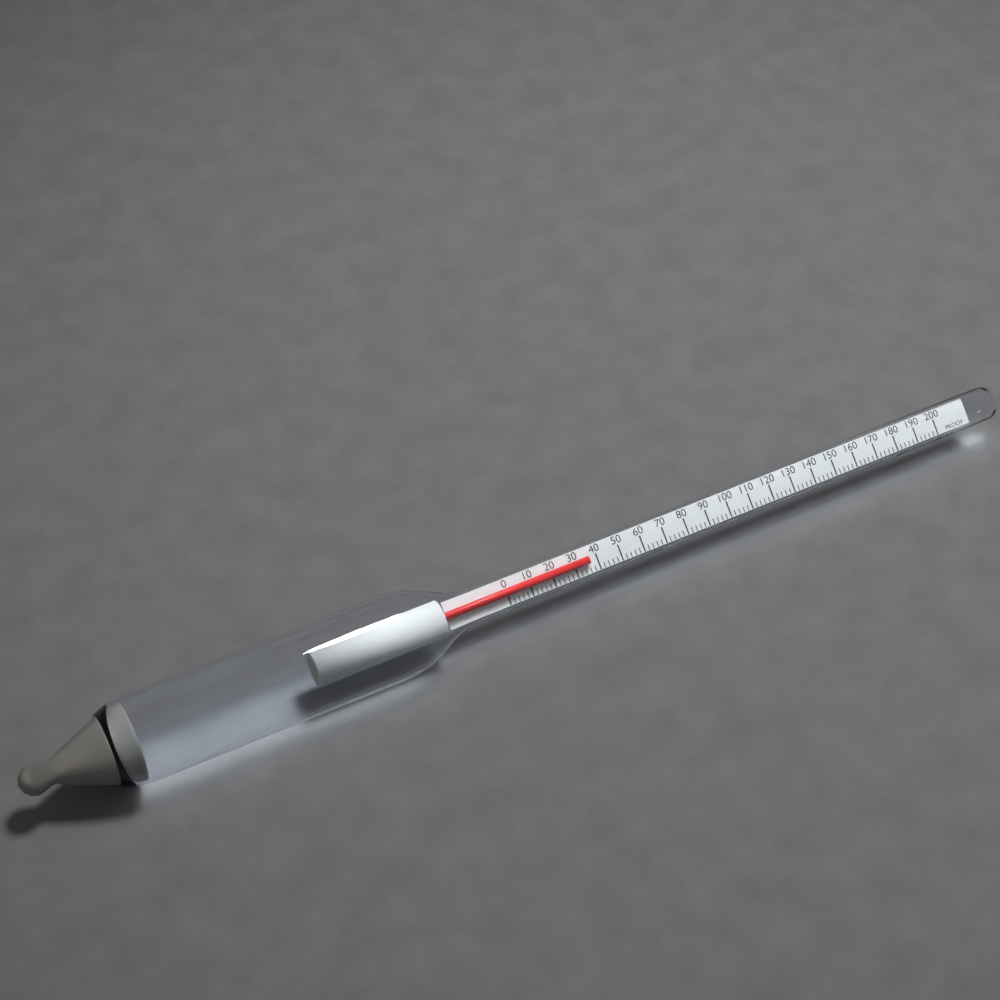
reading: 36 proof
